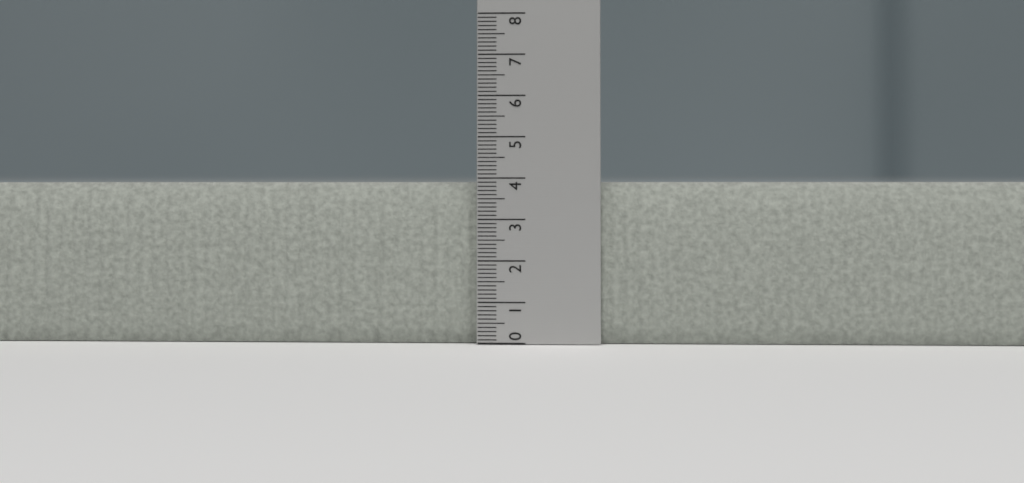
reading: 3.9 (no unit)
